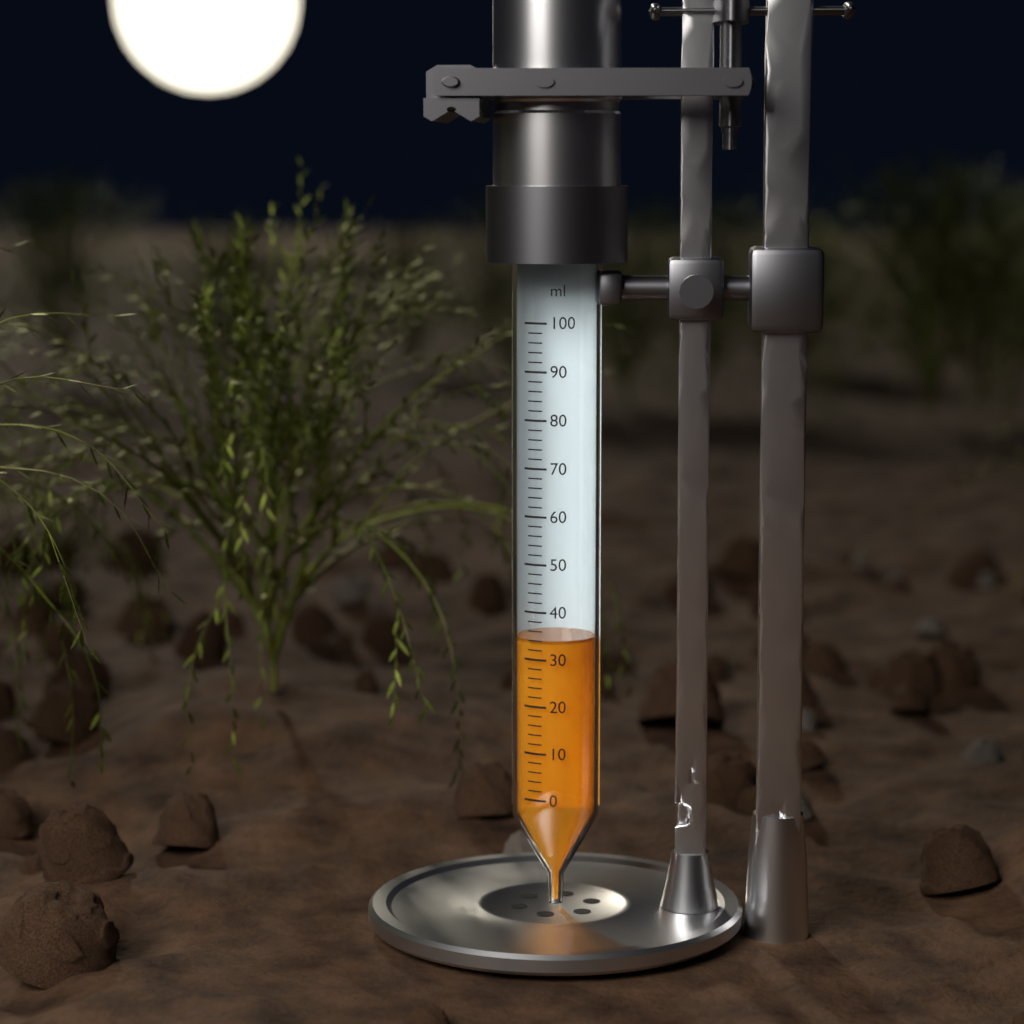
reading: 34 ml
